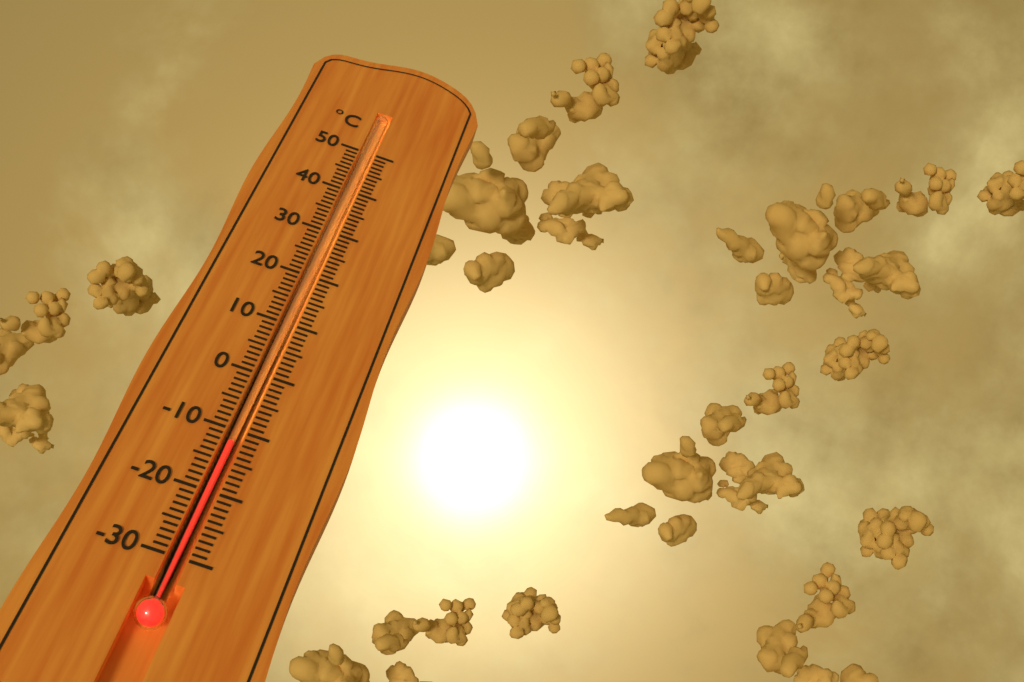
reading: -12 °C
